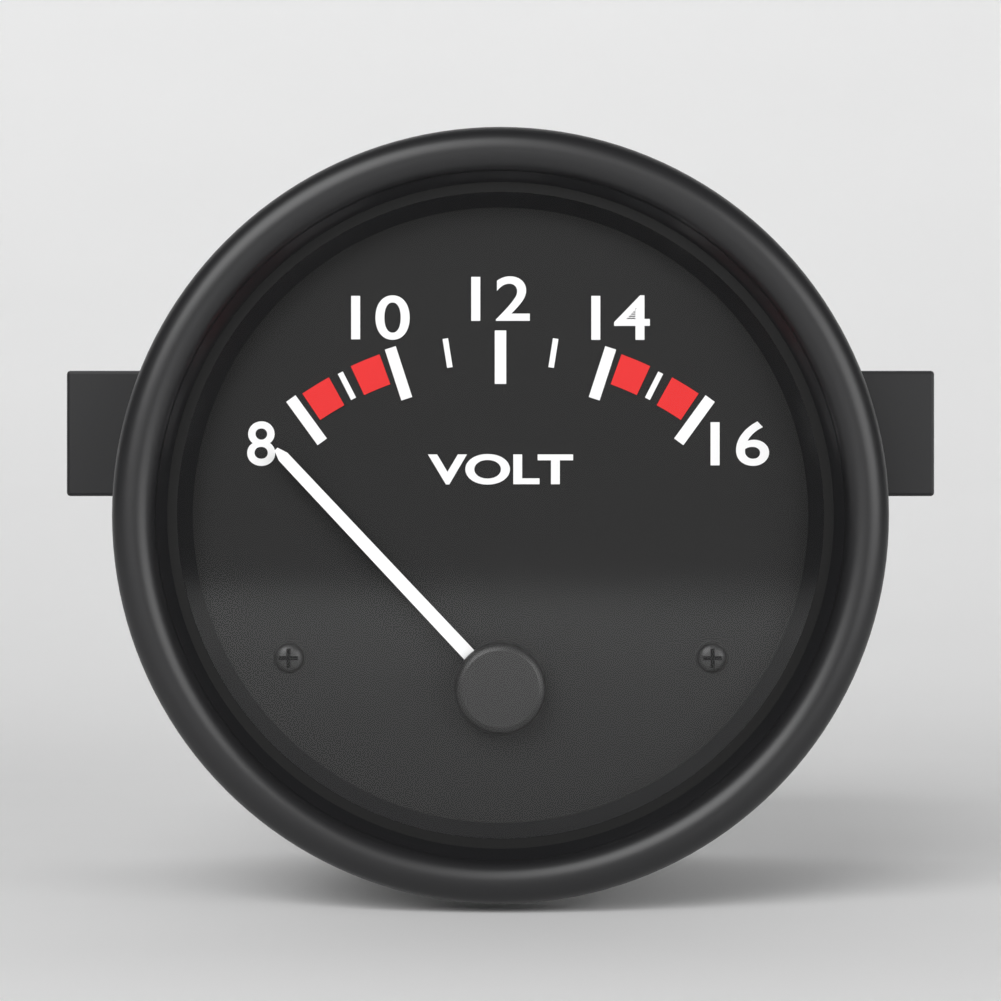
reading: 7.2 V
